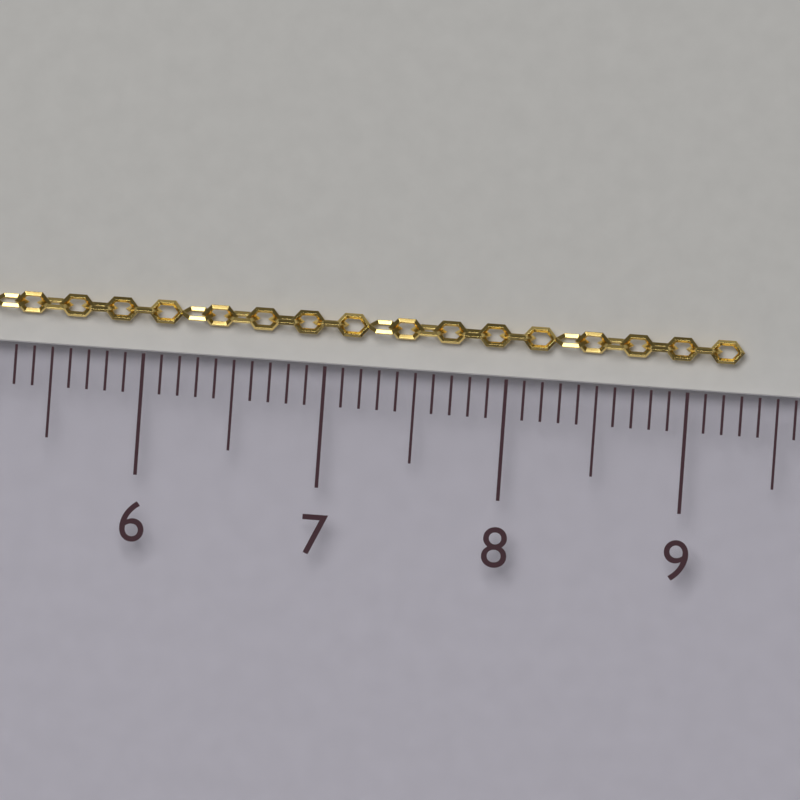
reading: 9.3 cm
